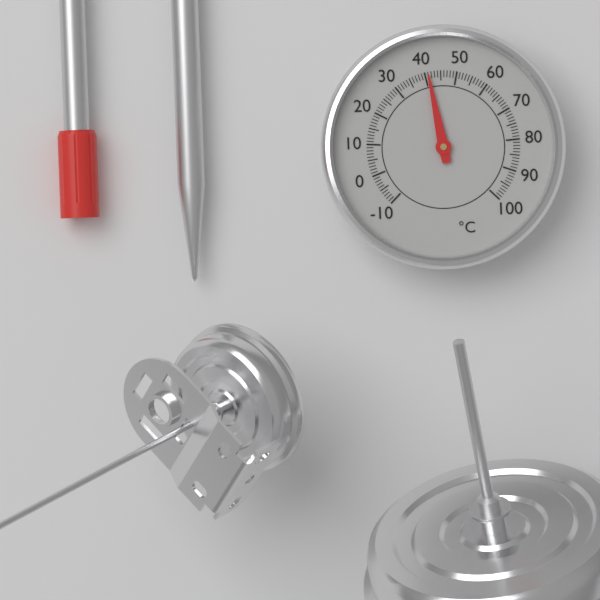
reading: 41 °C
